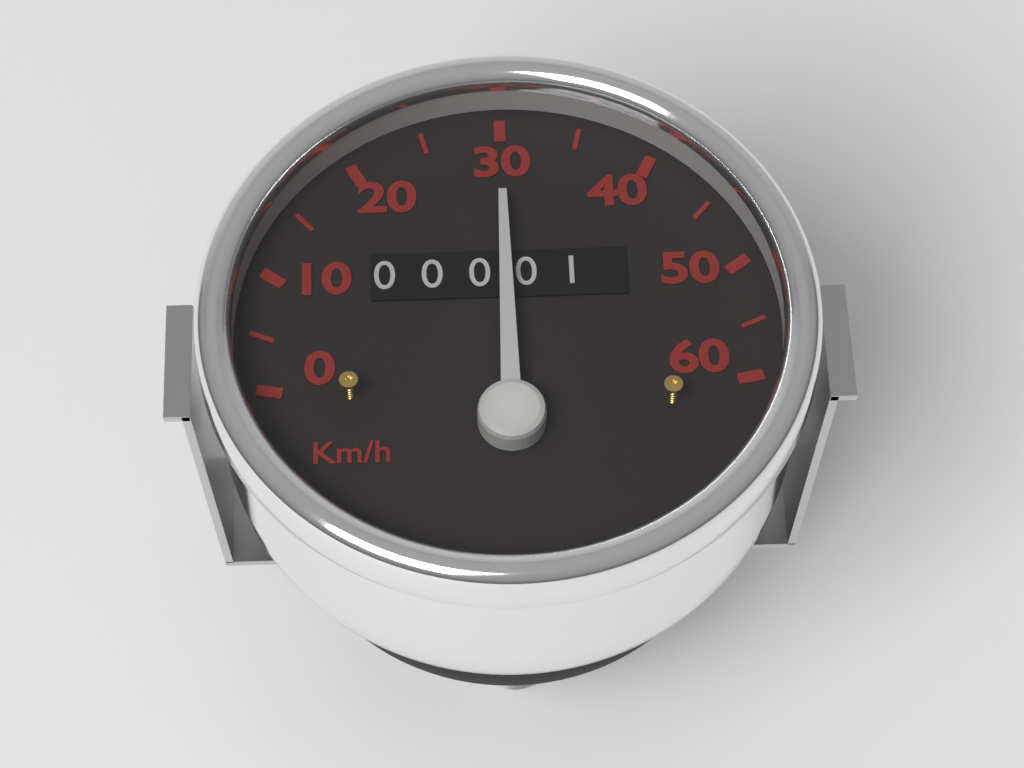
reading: 30 km/h
